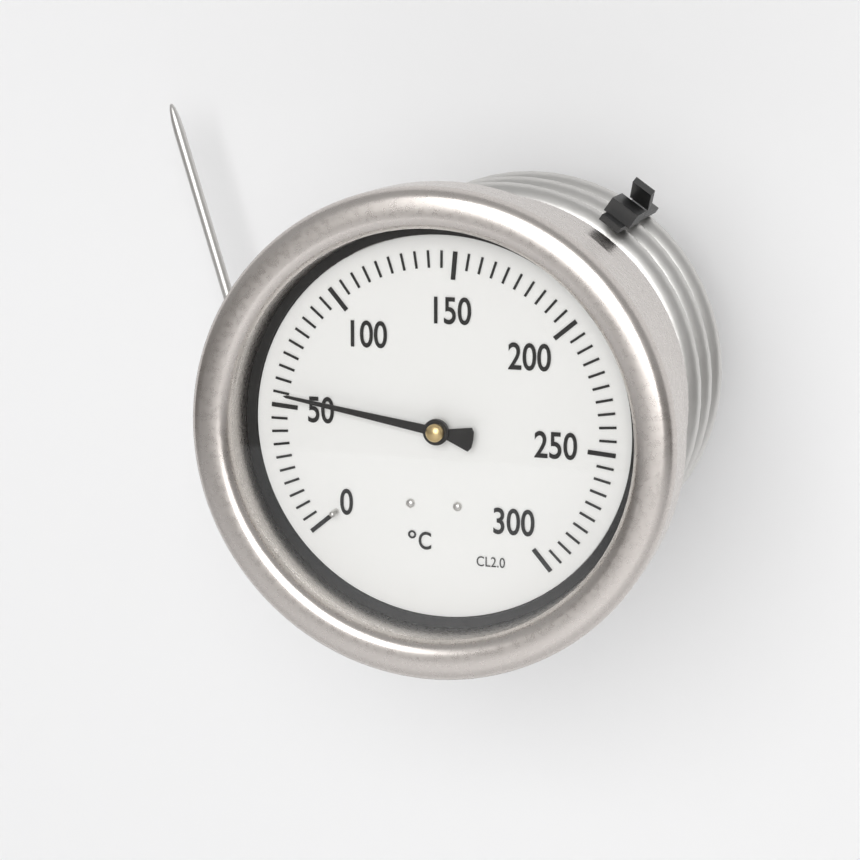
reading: 55 °C
